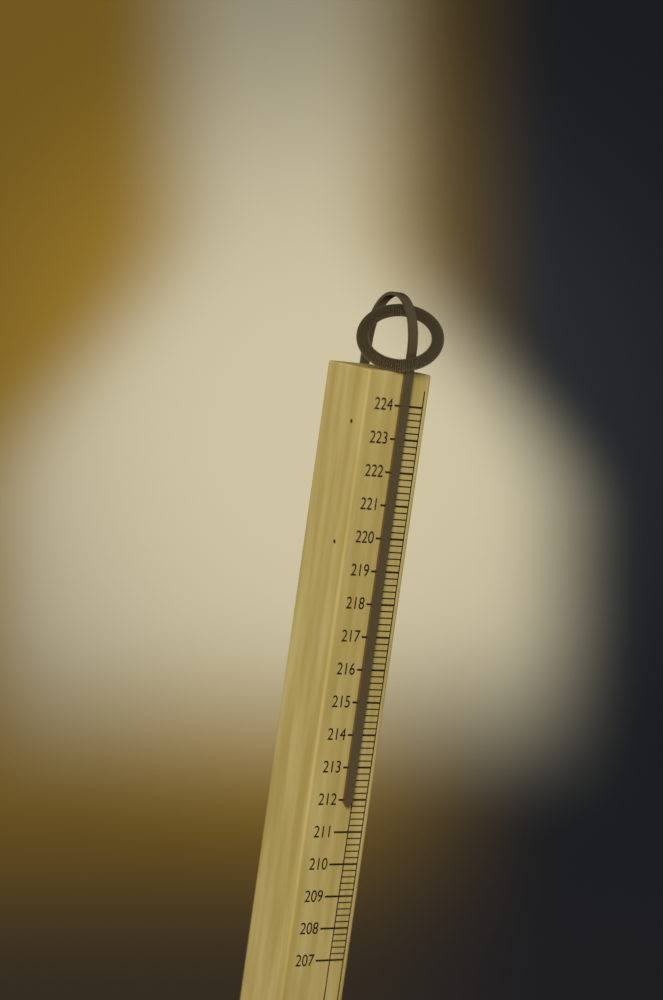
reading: 211.8 (no unit)
